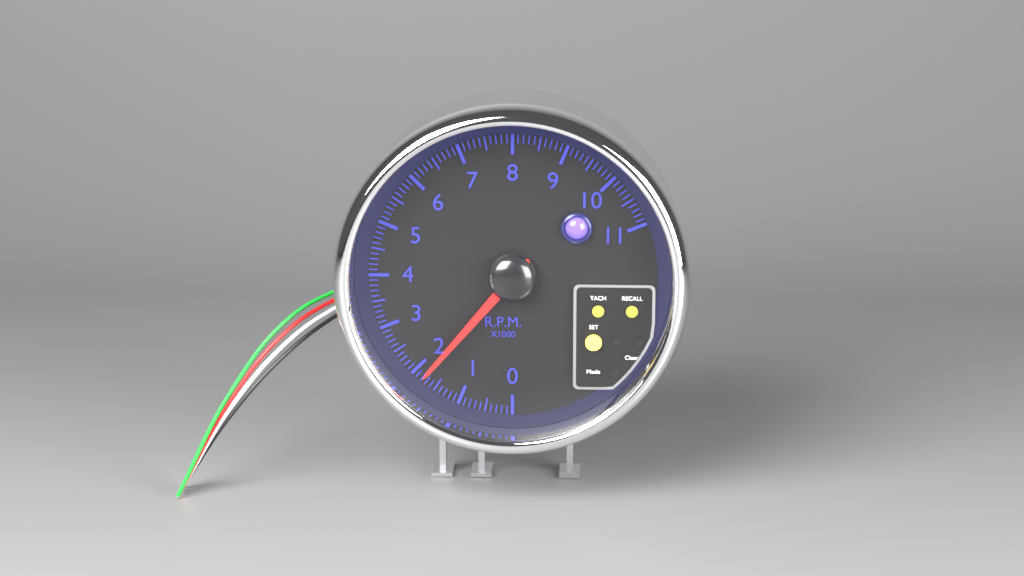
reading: 1.8 rpm x1000
